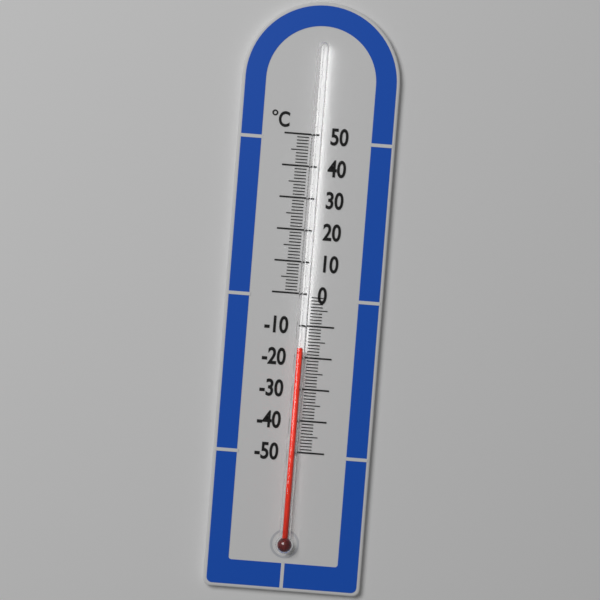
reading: -17 °C
